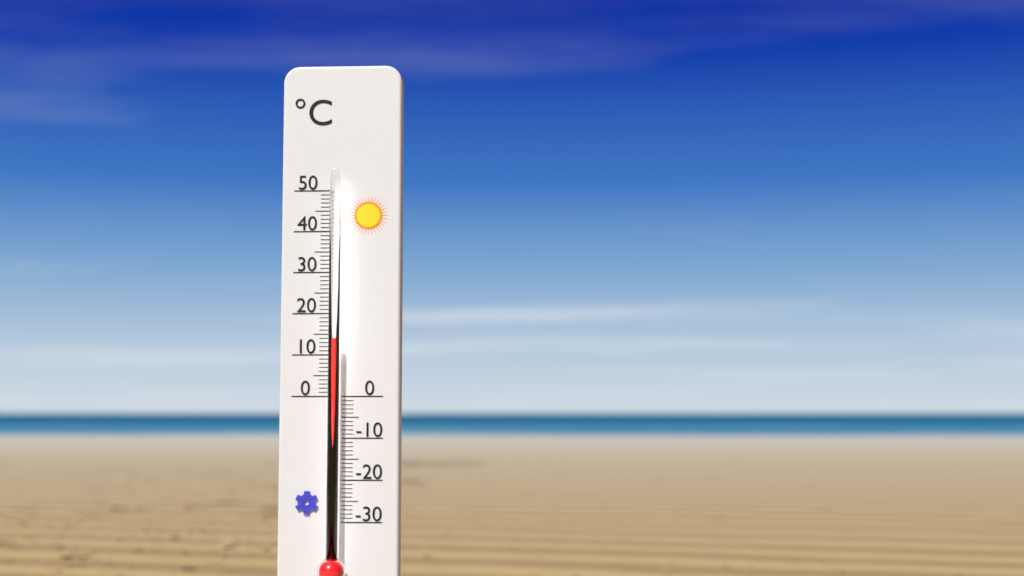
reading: 14 °C
